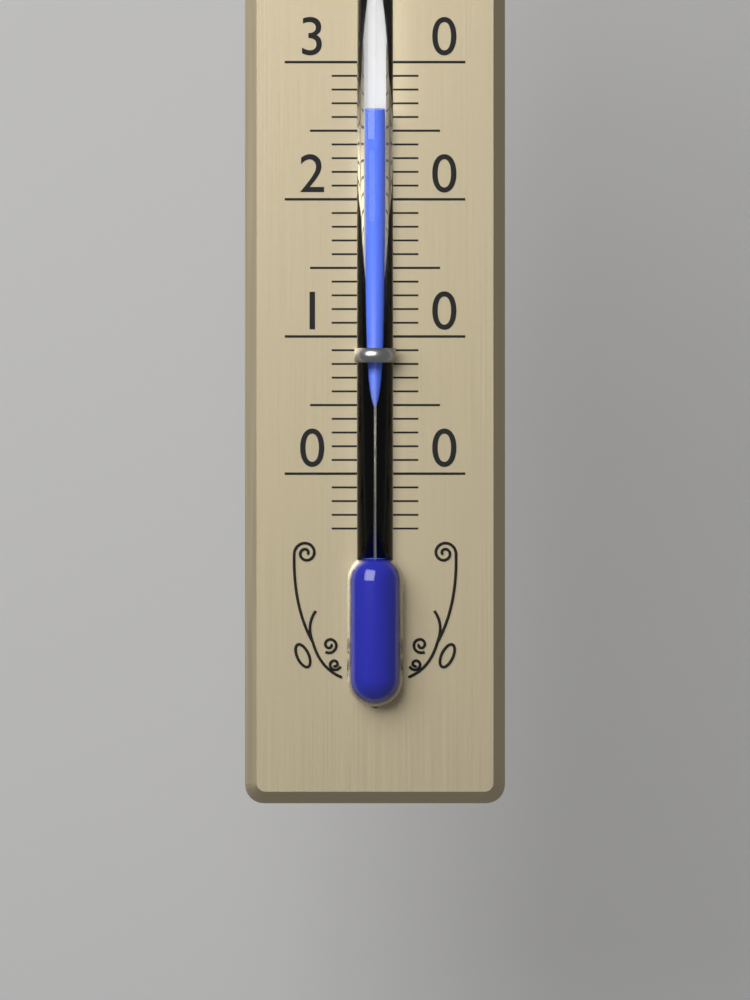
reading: 26.5 (no unit)
